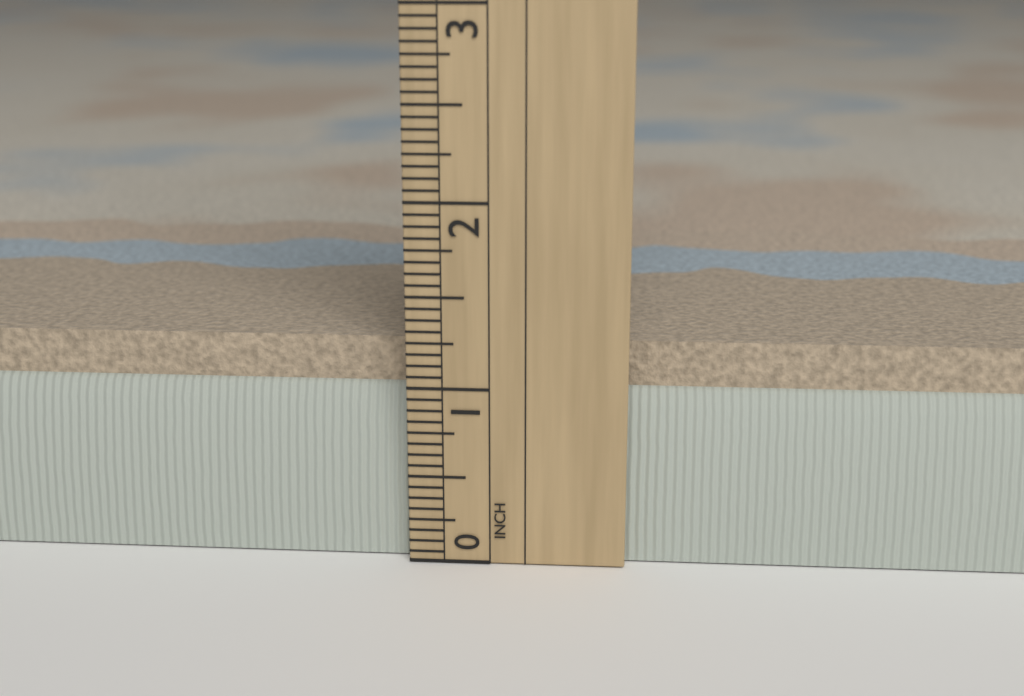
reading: 1.2500 in
